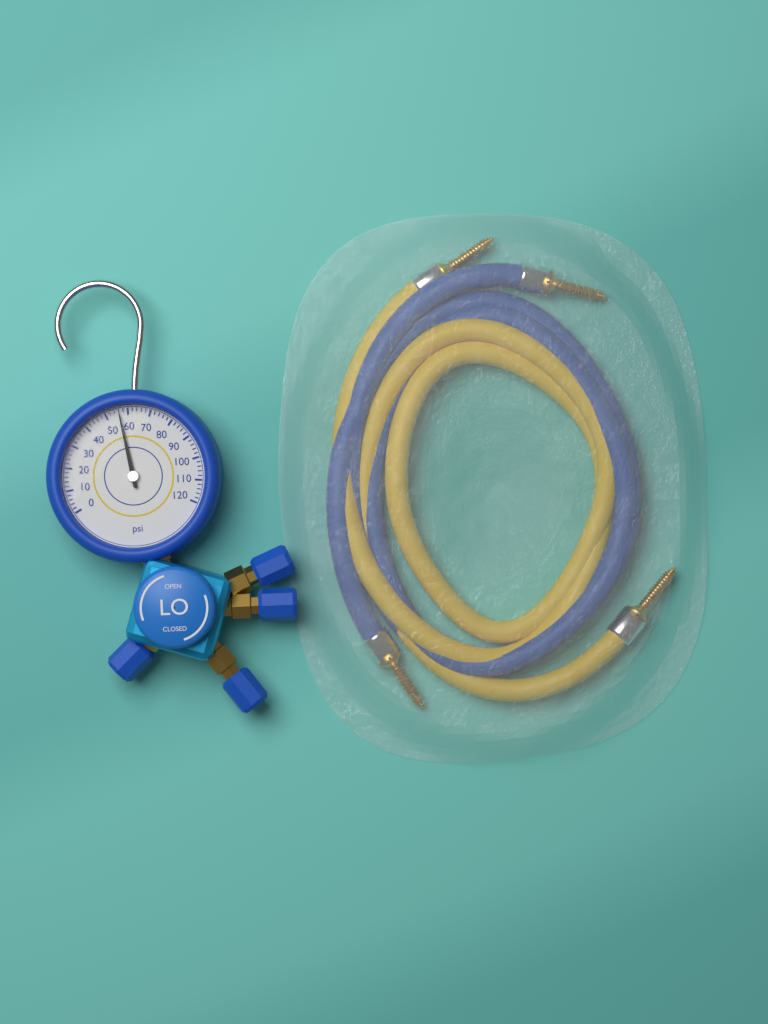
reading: 56 psi
